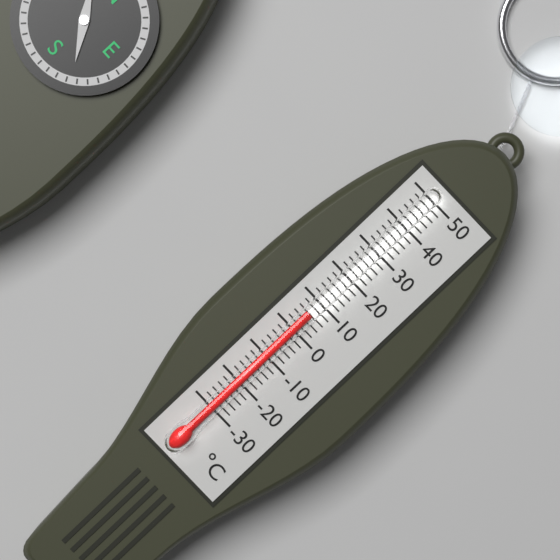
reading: 6 °C
